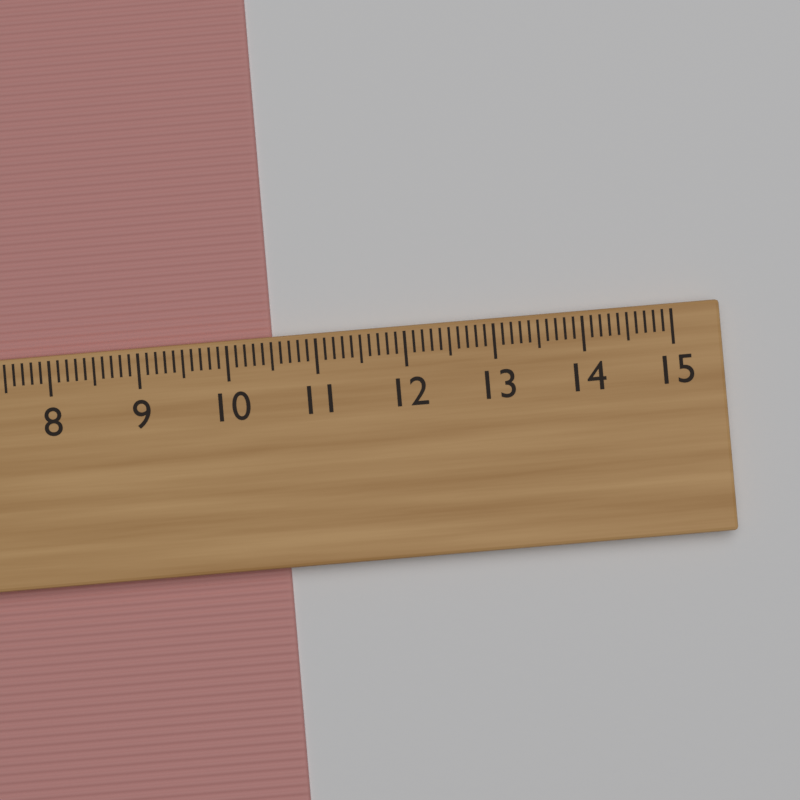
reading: 10.5 cm
